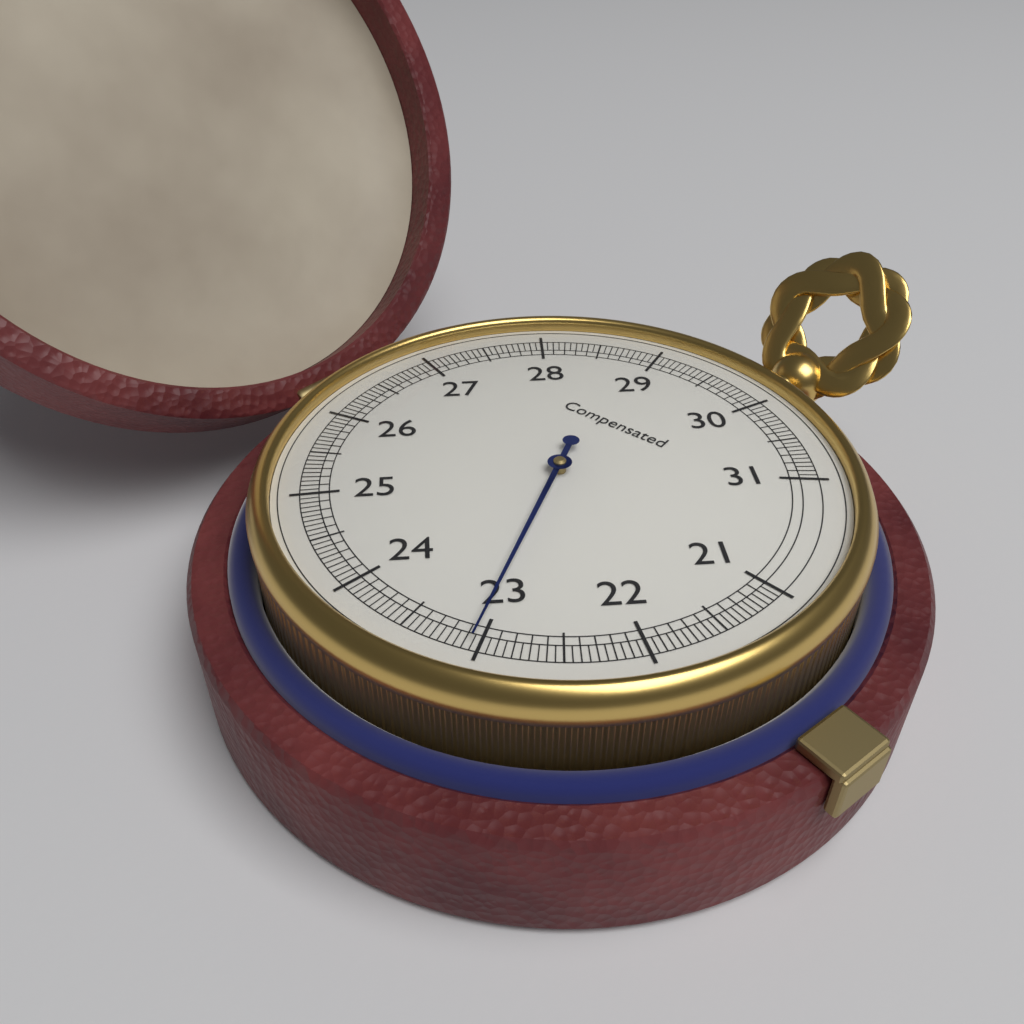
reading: 23.05 (no unit)
